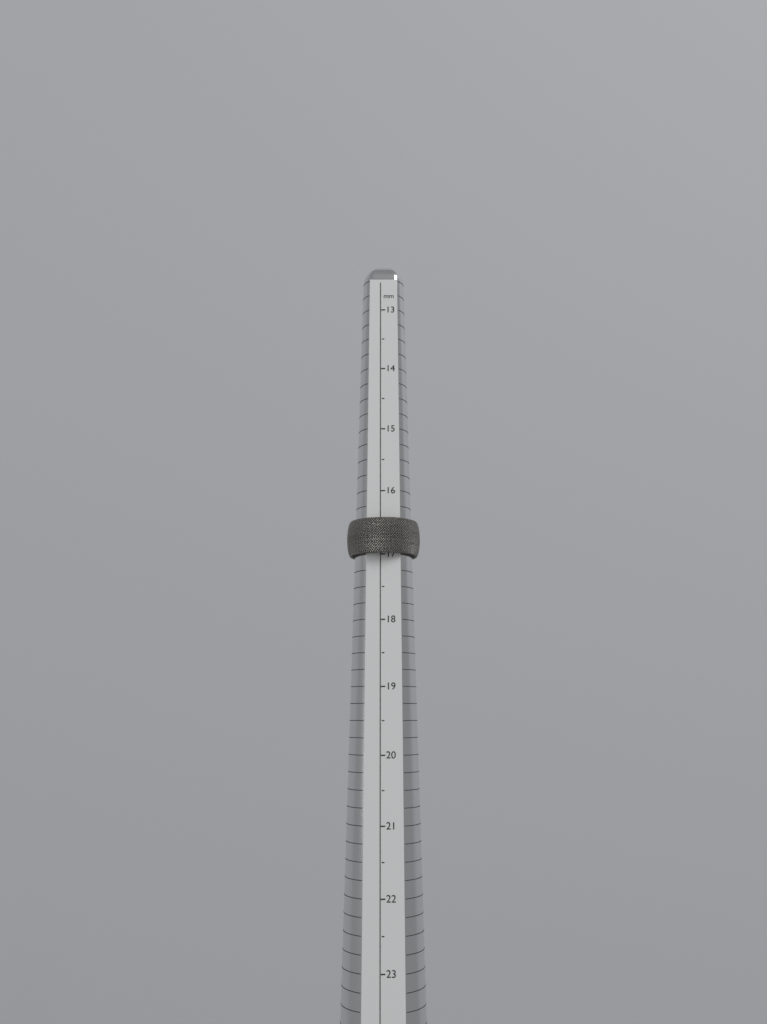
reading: 17.0 mm
